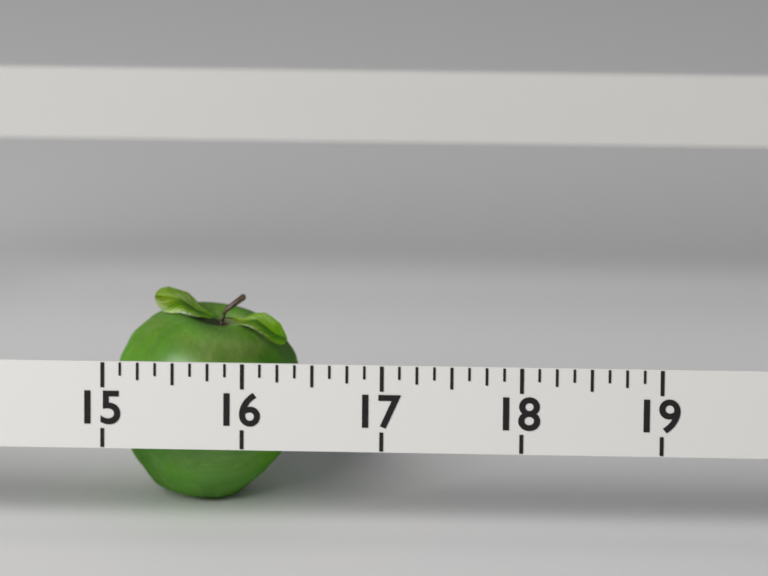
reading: 16.375 (no unit)
